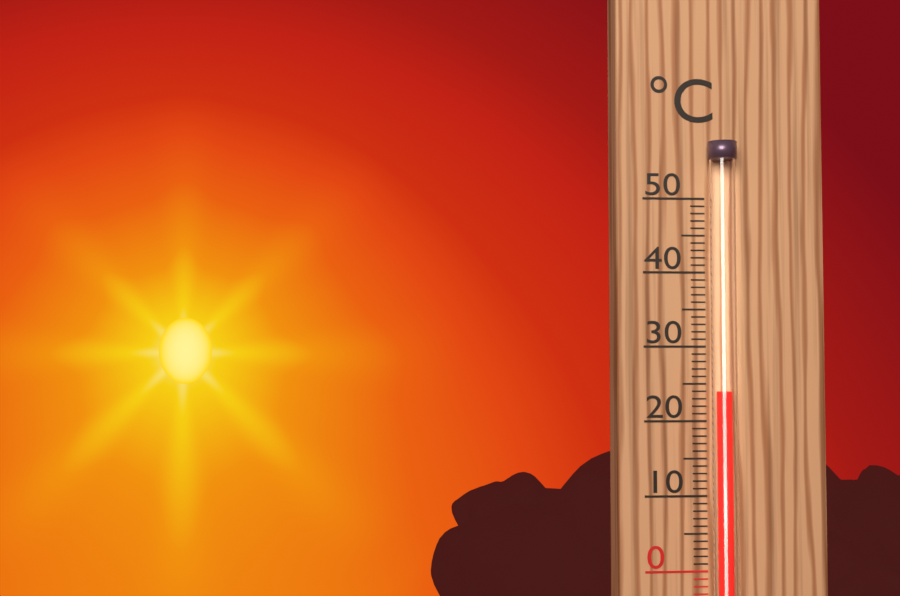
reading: 24 °C
